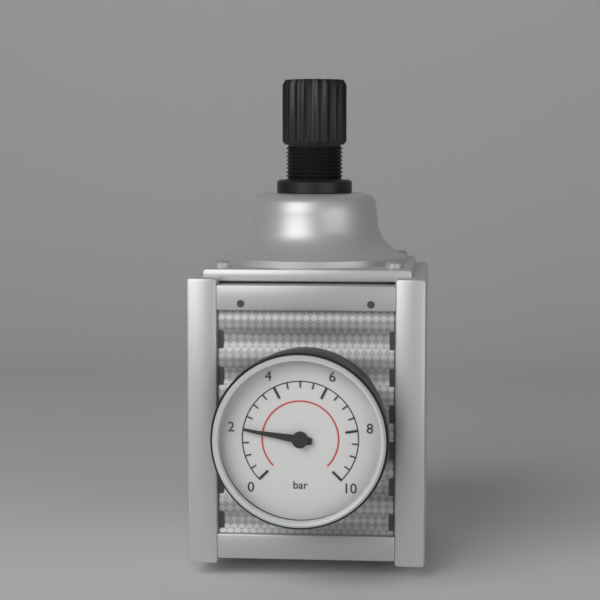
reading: 2.0 bar
